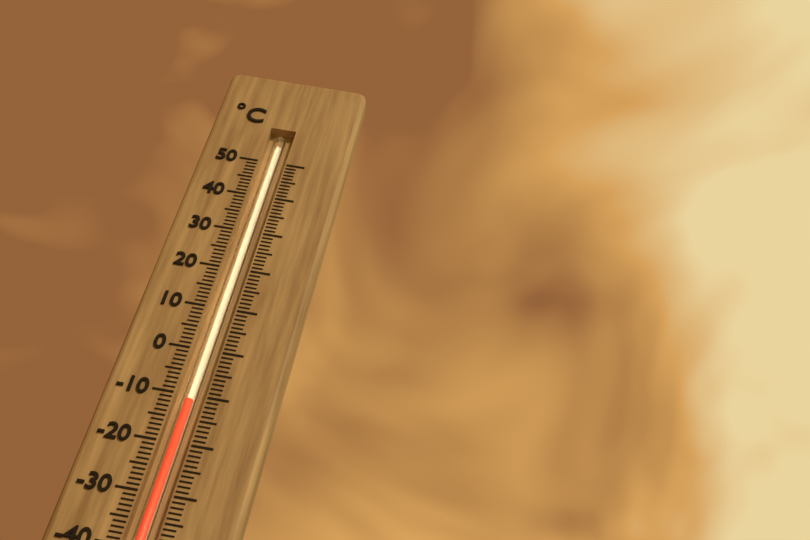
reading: -11 °C
